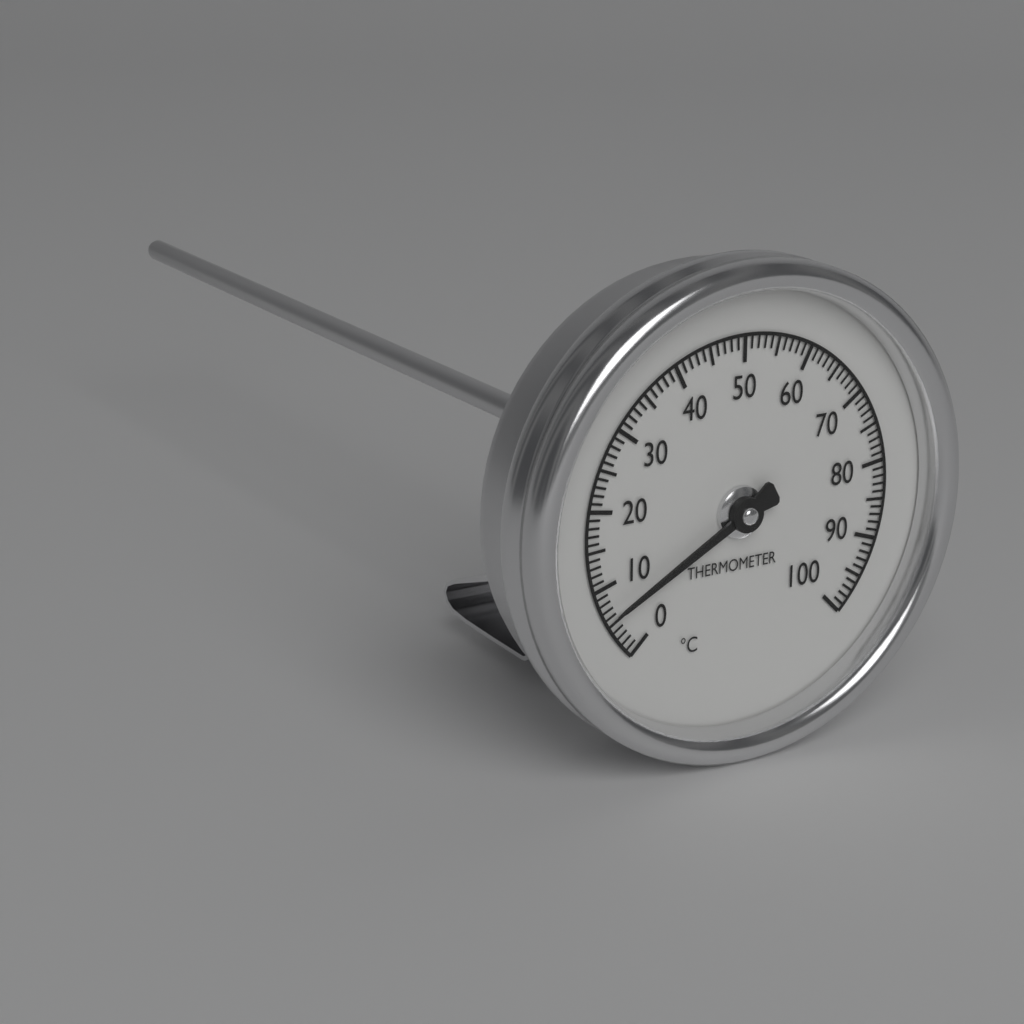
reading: 6 °C
